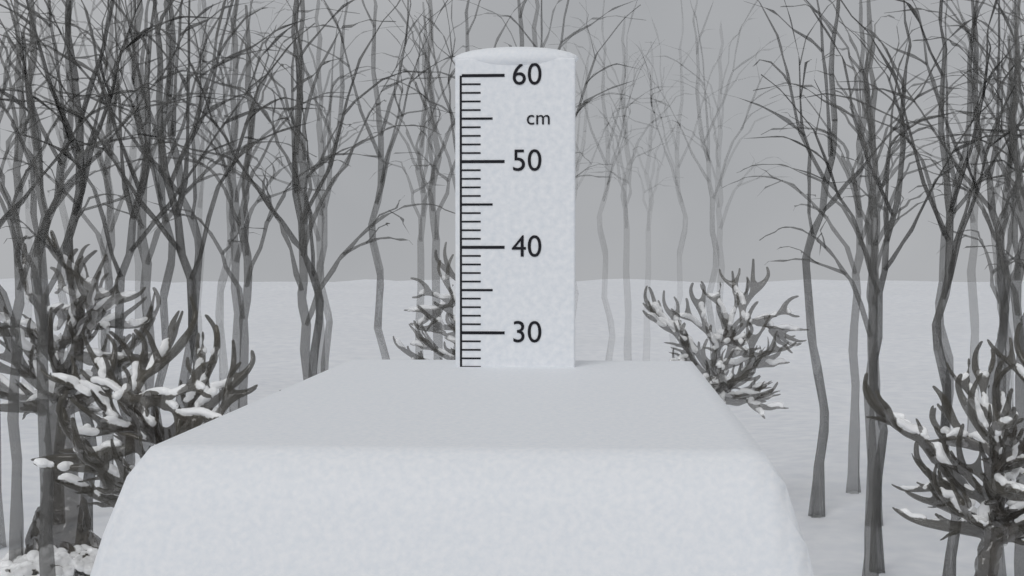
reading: 26 cm
